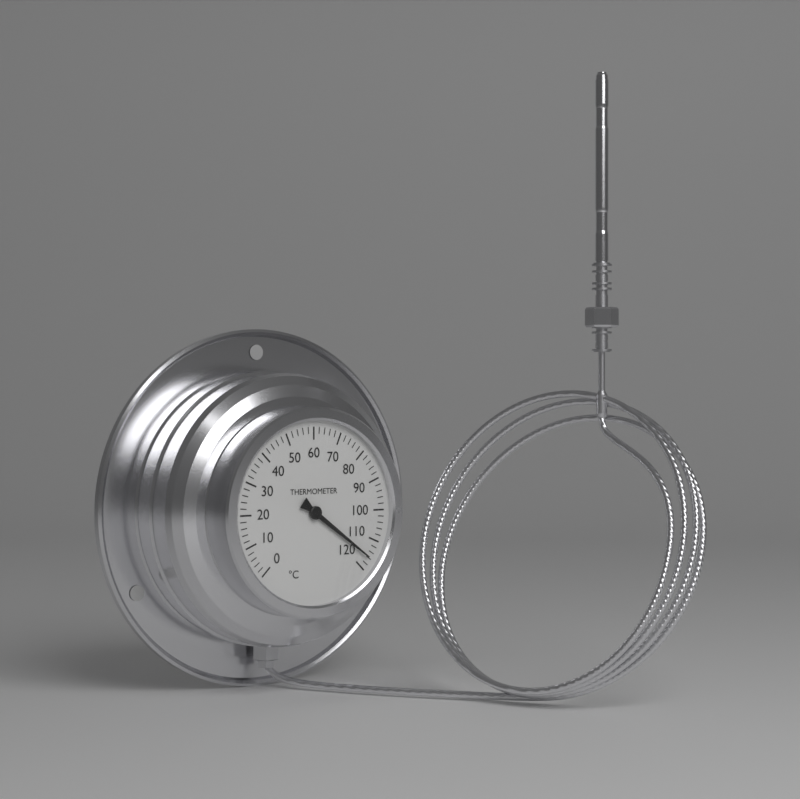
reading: 116 °C
